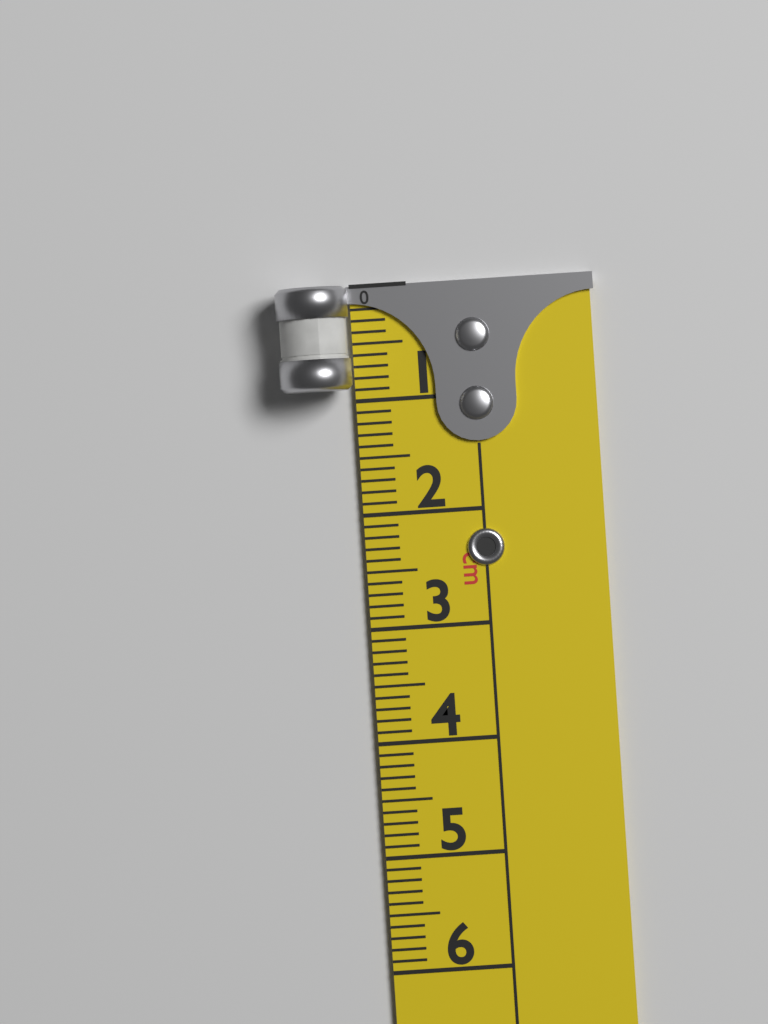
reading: 0.9 cm
